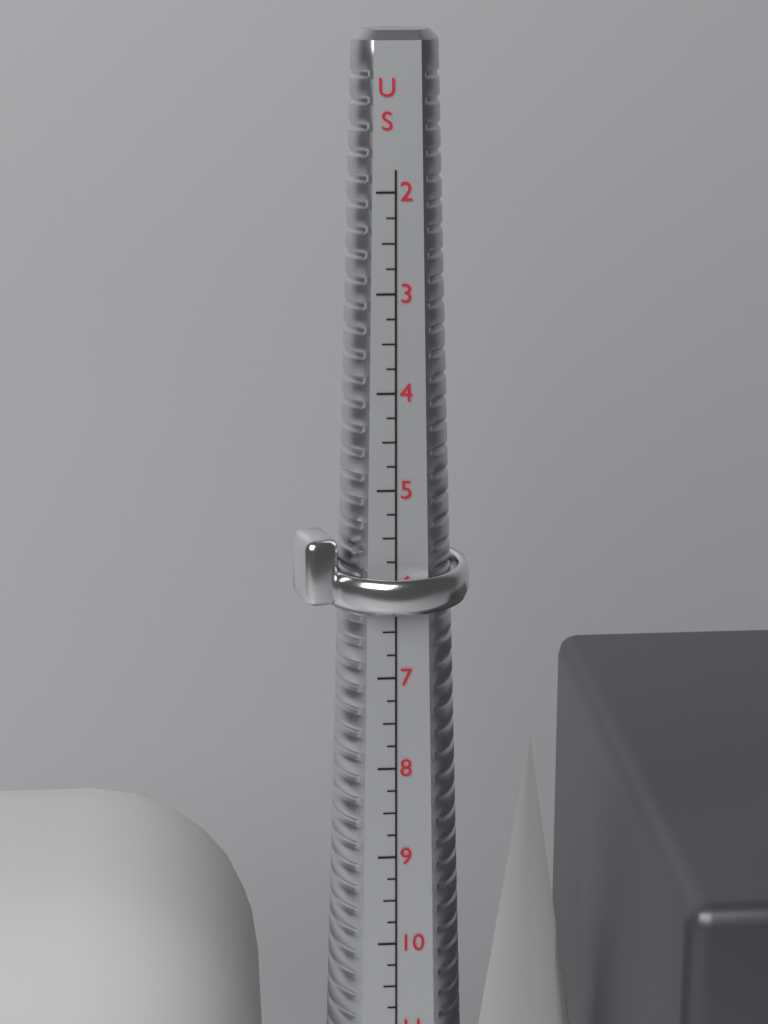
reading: 6.25 US
